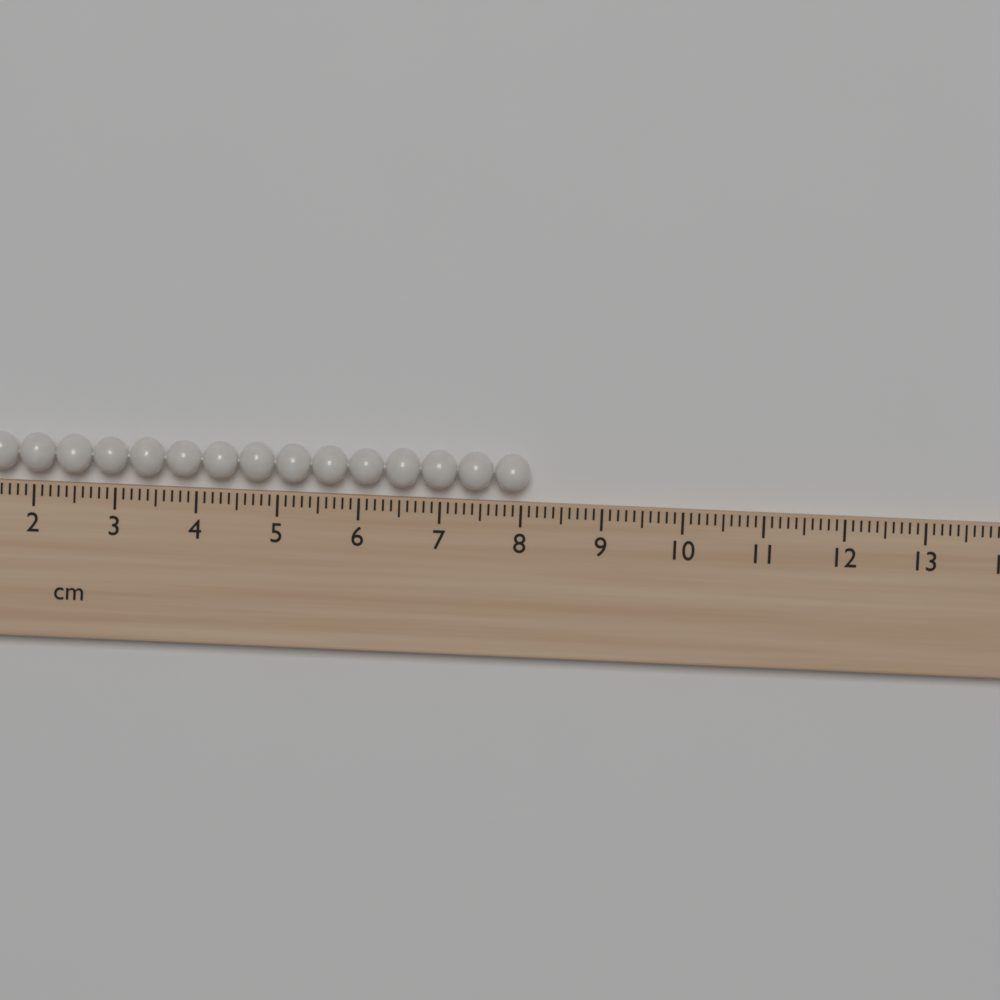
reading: 8.1 cm
